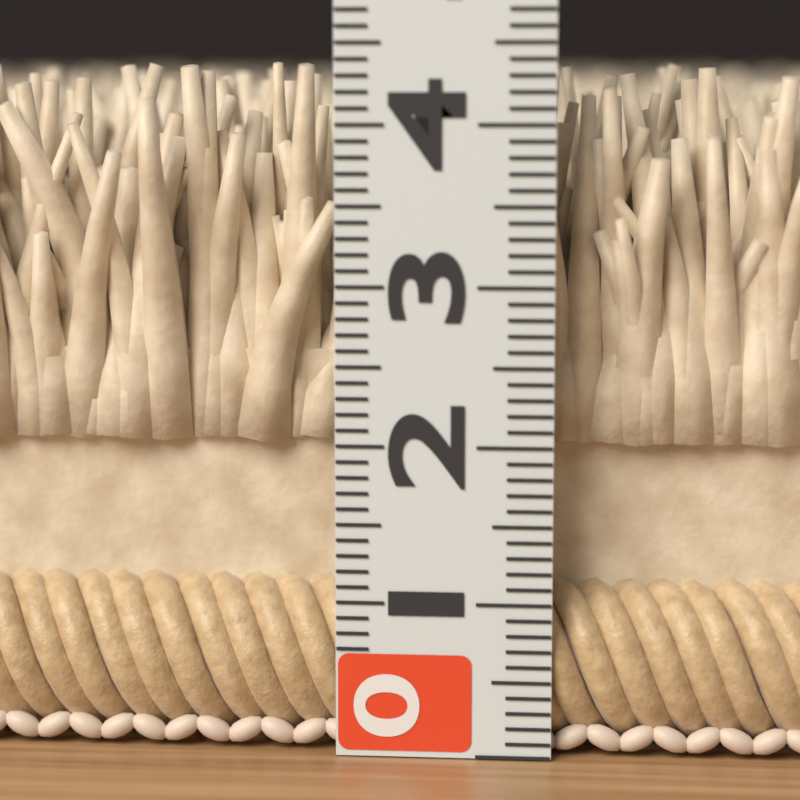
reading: 4.4 (no unit)
